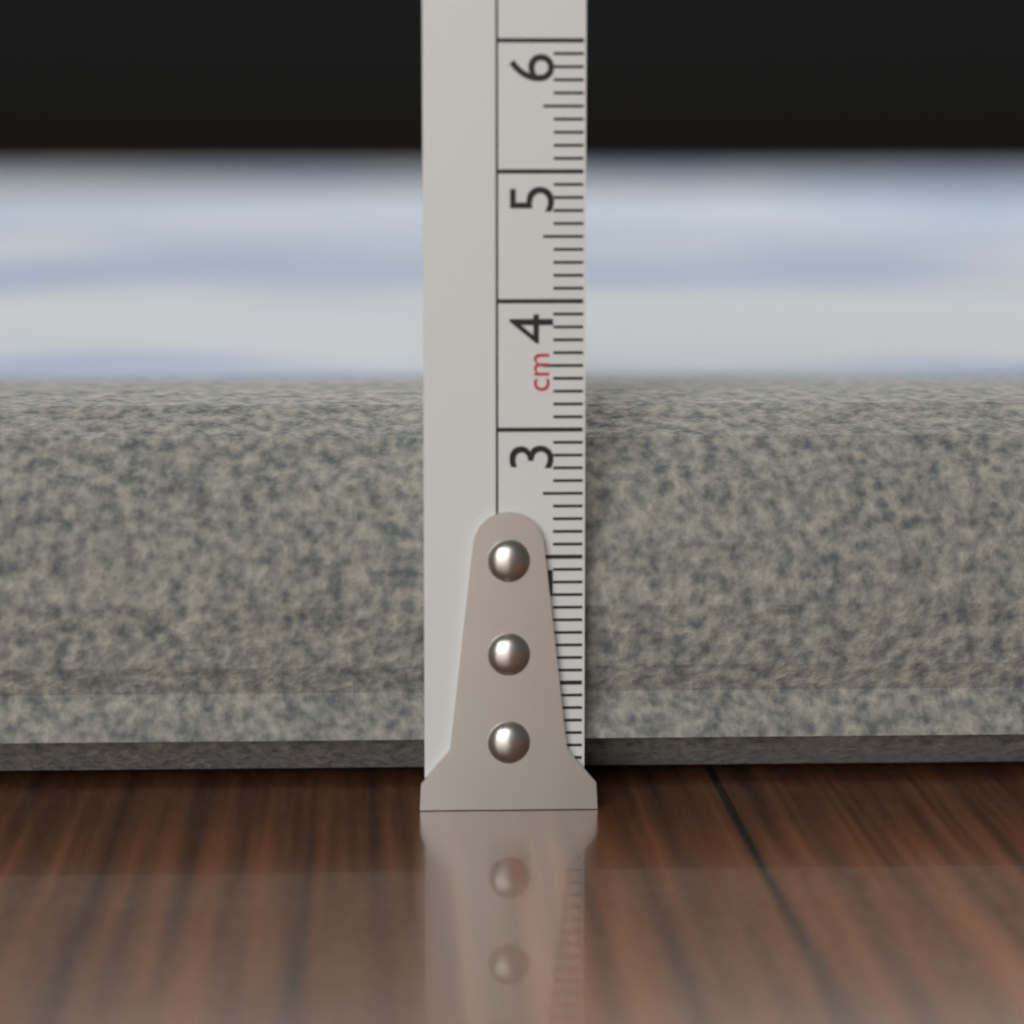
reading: 3.3 cm
